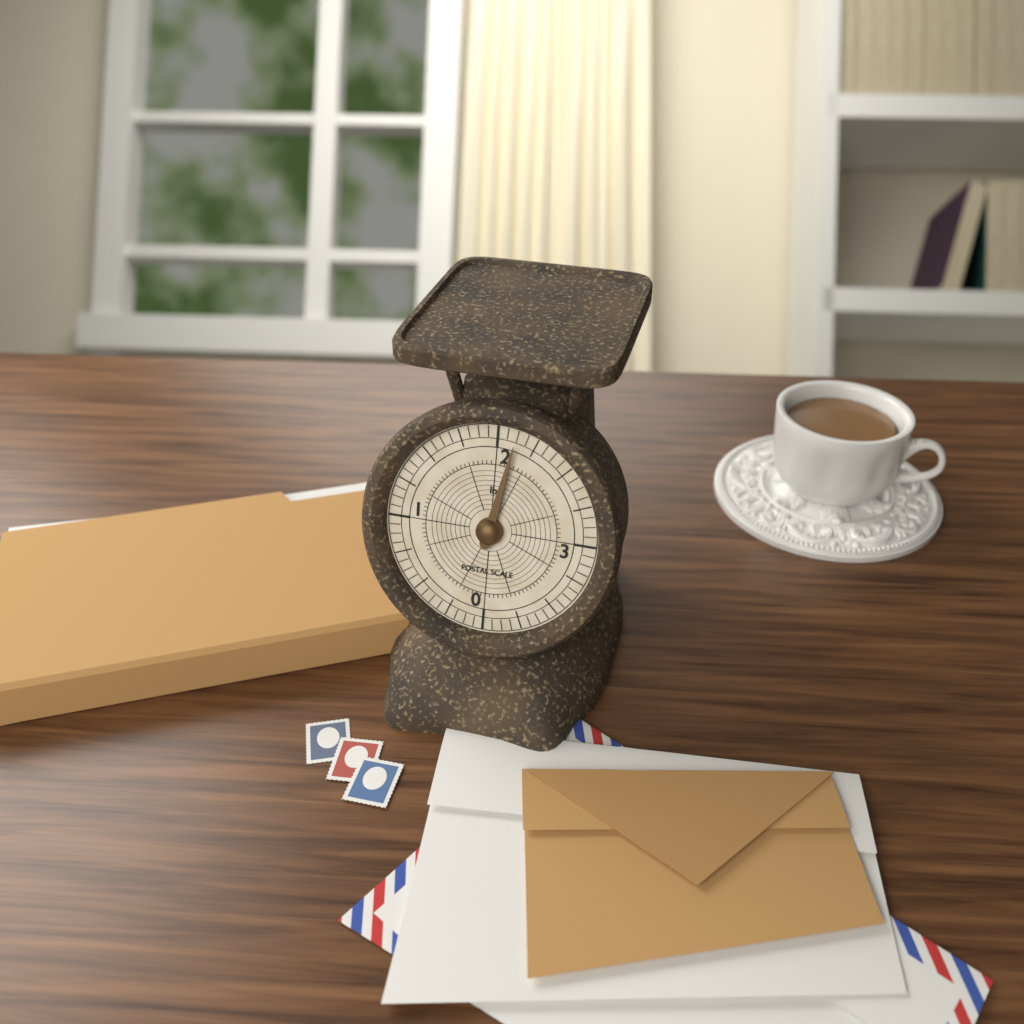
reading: 2.1250 lb
